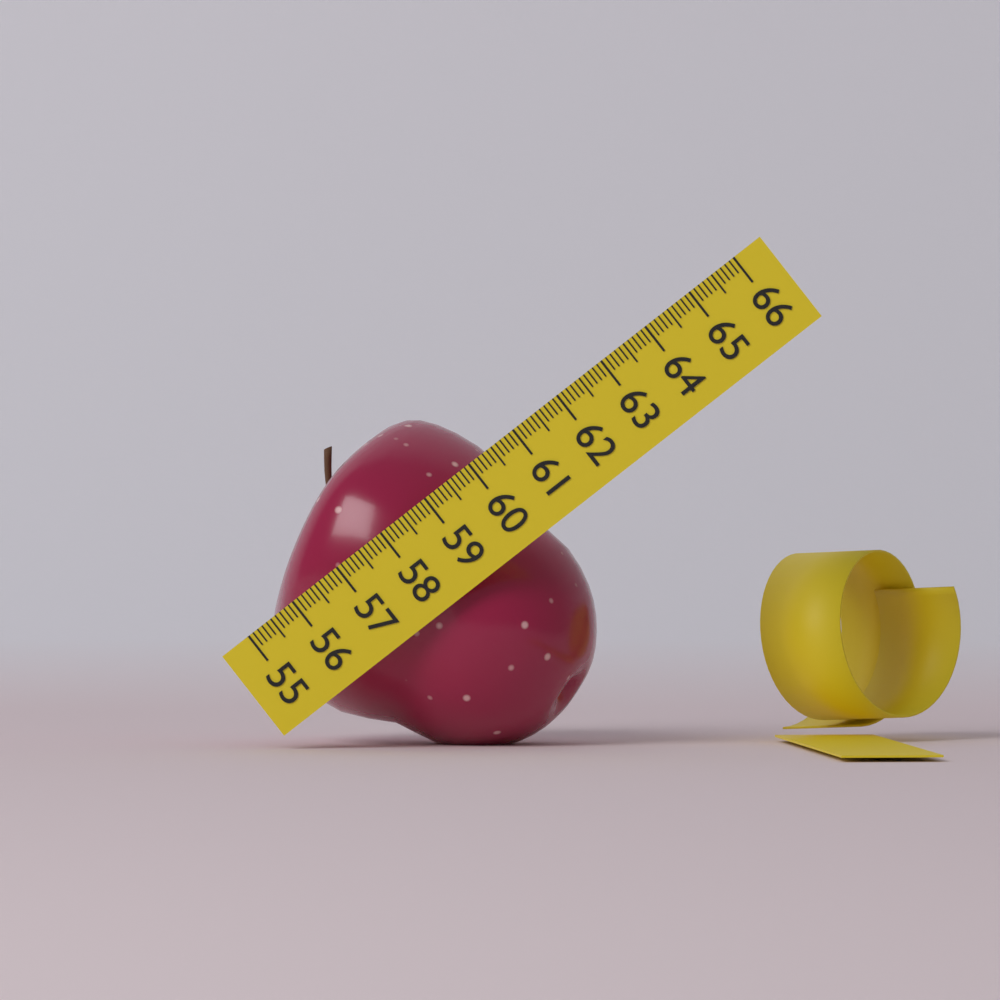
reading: 60.4 (no unit)
